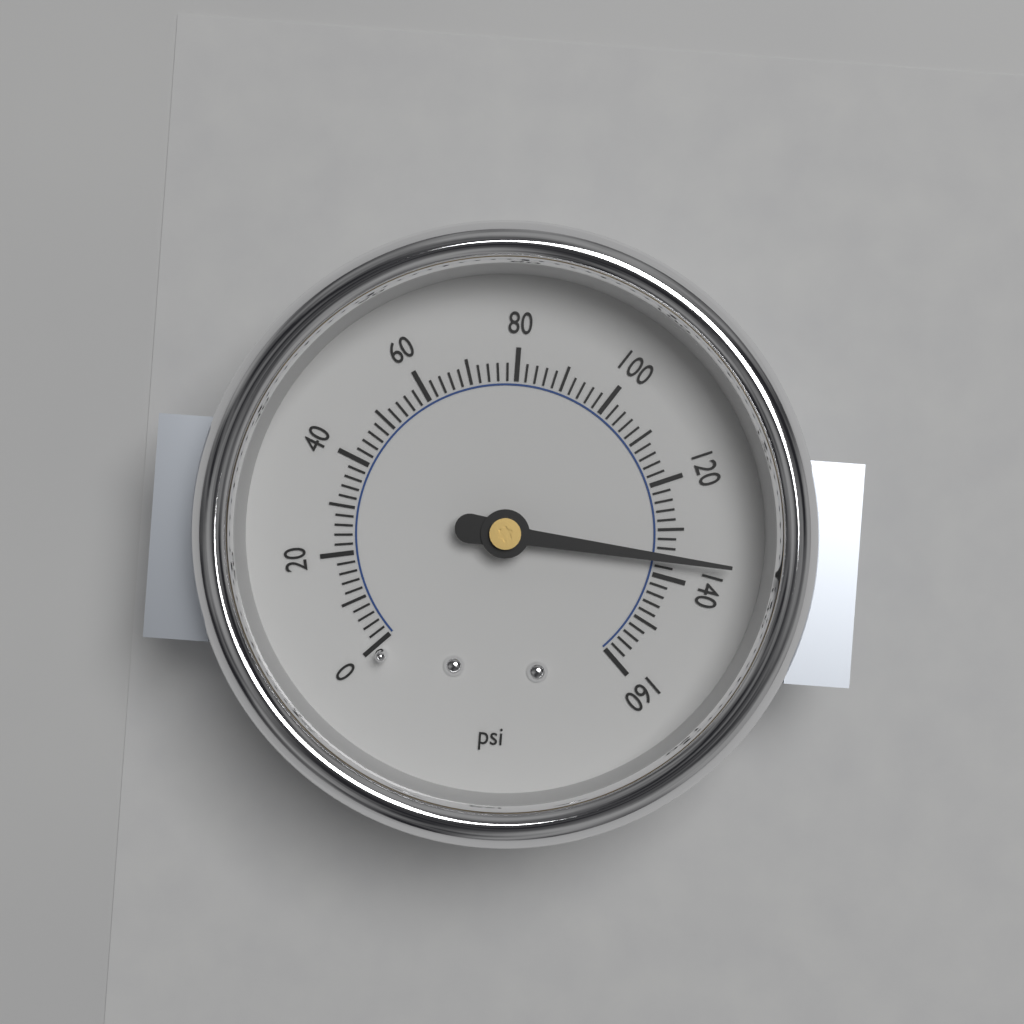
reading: 136 psi
